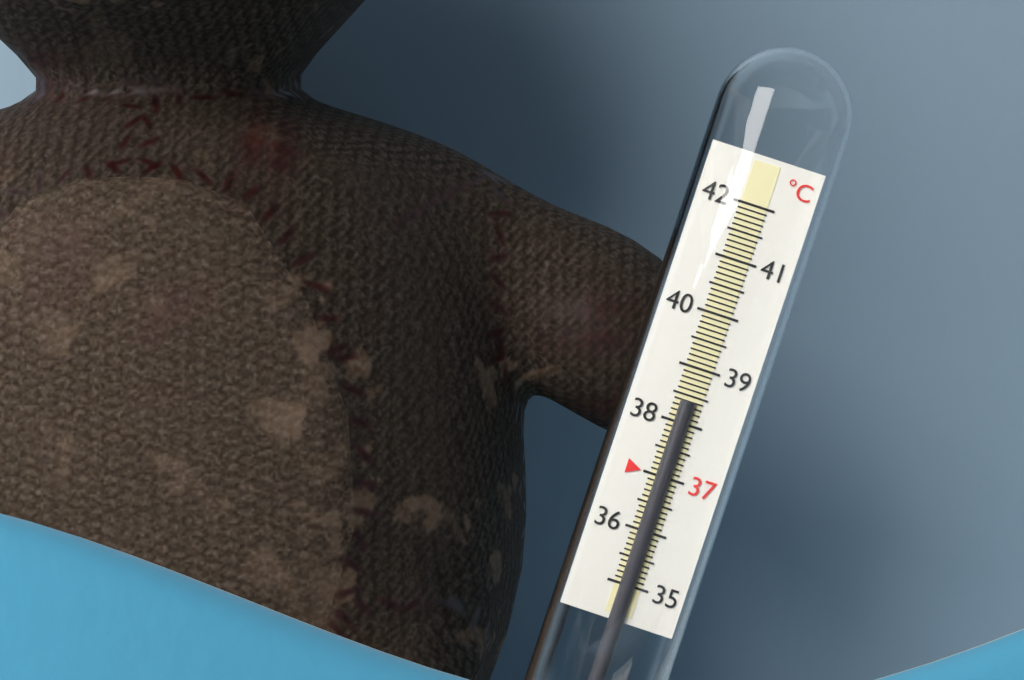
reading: 38.4 °C
